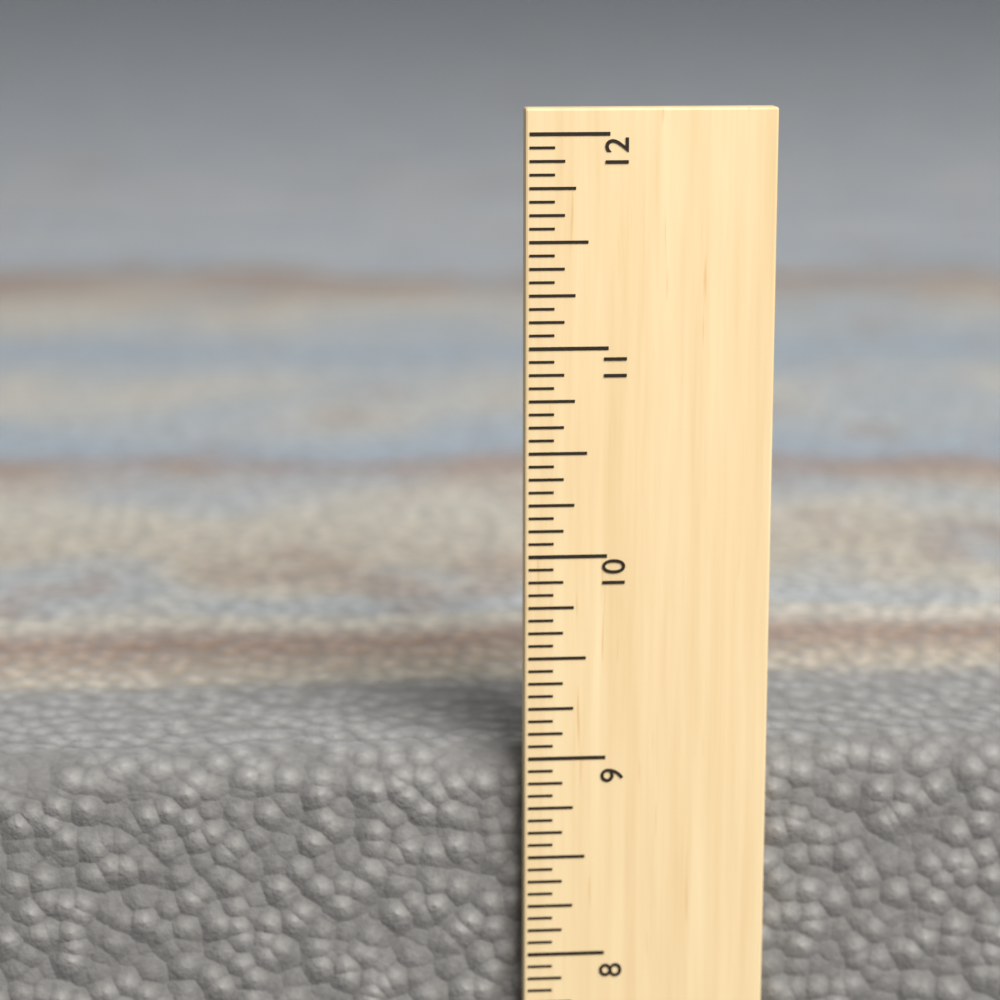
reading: 9.0000 in
